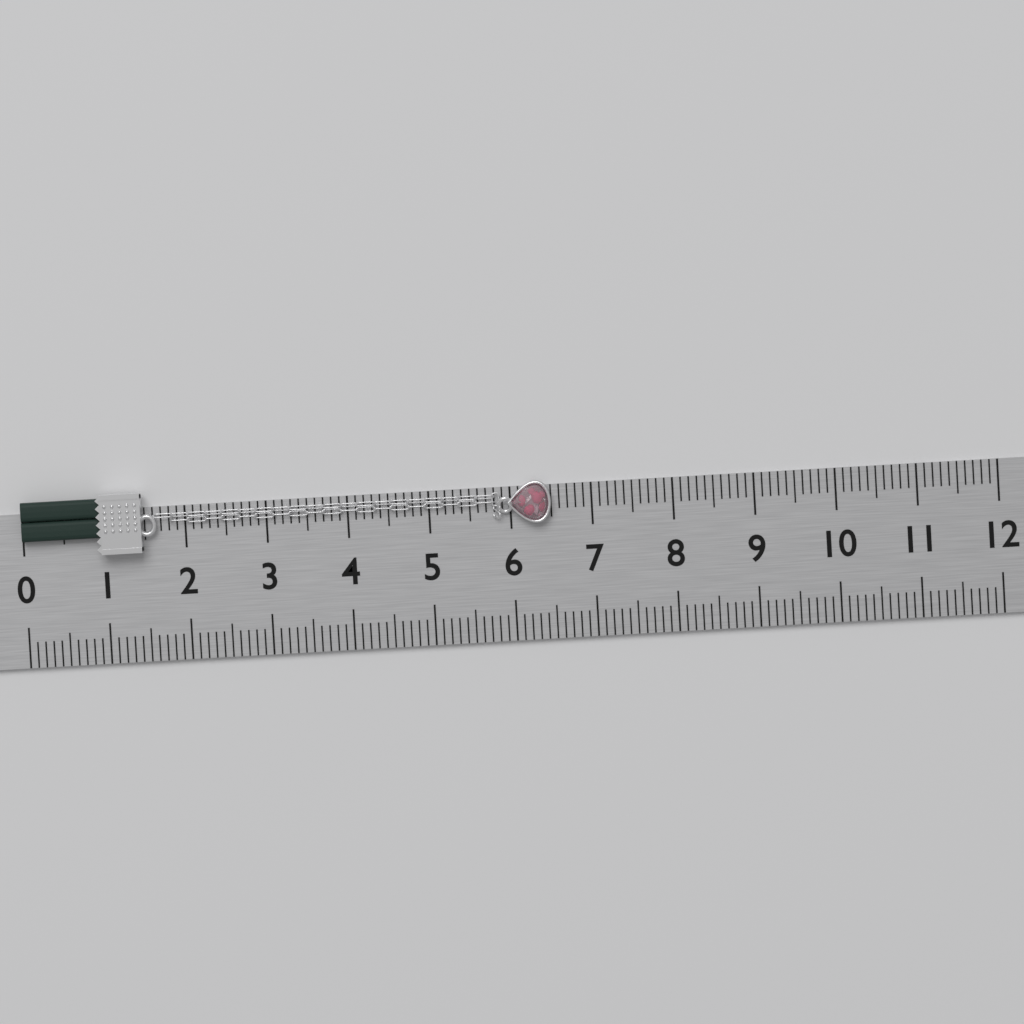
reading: 6.5 (no unit)
